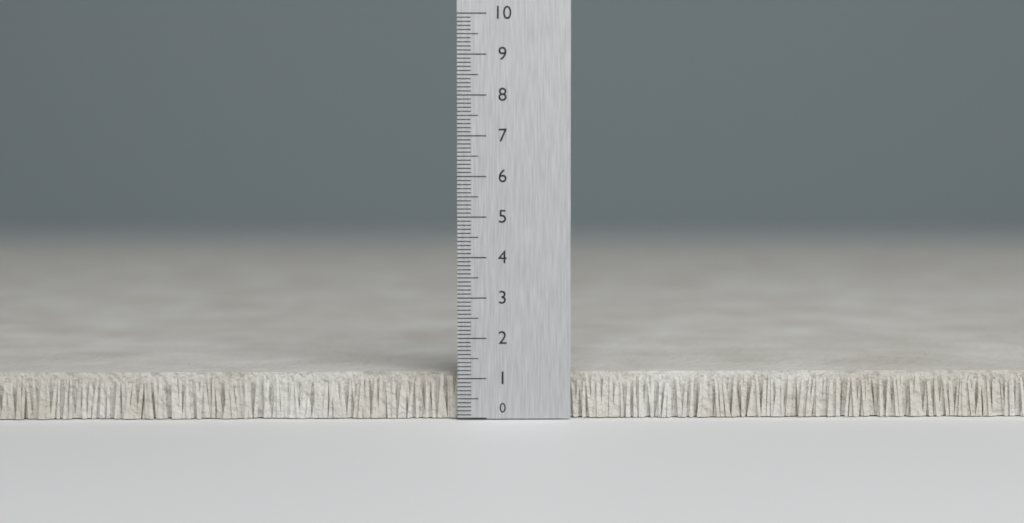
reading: 1.1 (no unit)
